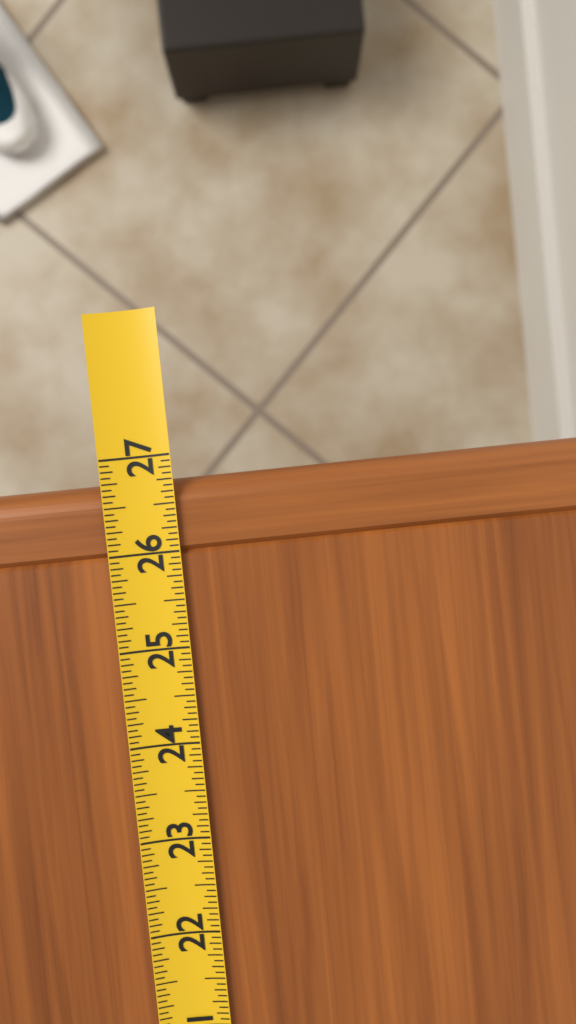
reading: 26.7500 (no unit)
